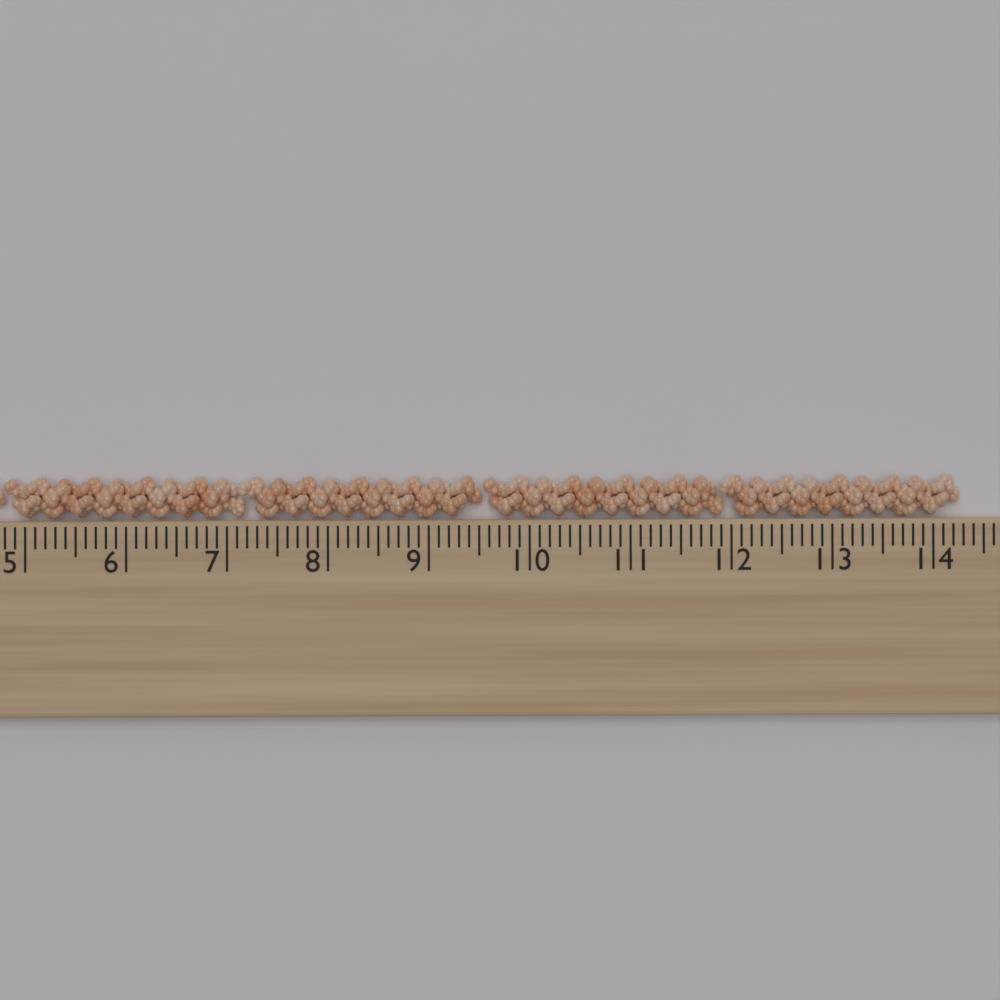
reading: 14.3 cm
